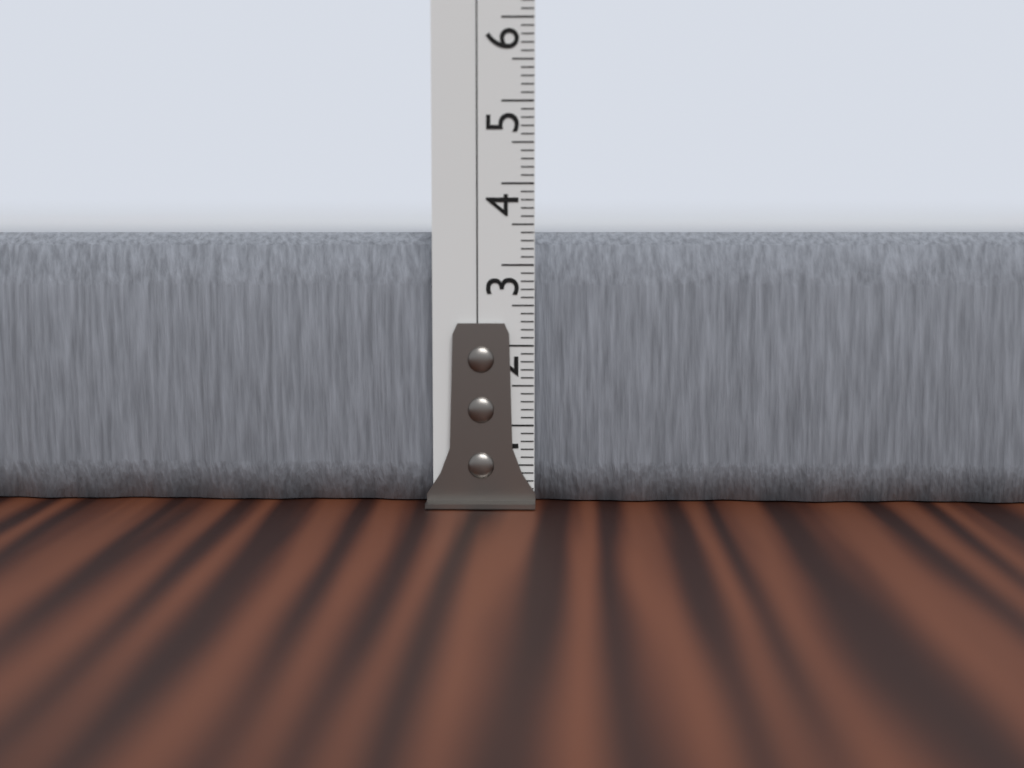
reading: 3.4 cm
